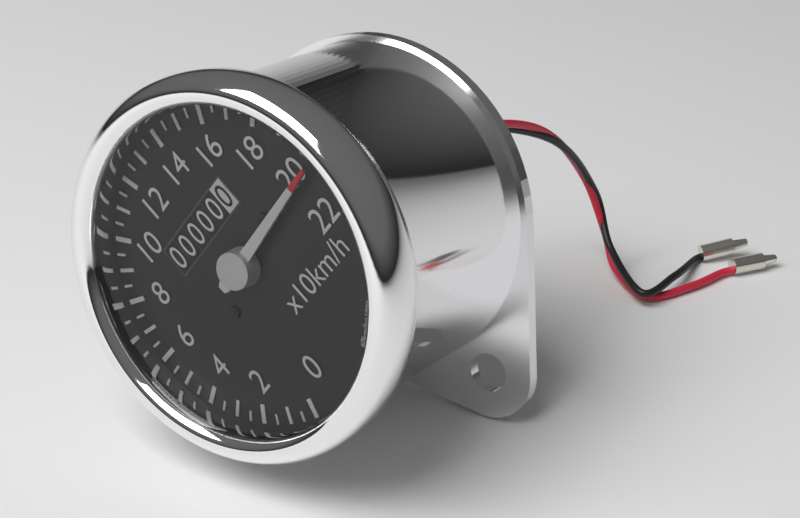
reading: 205 km/h
